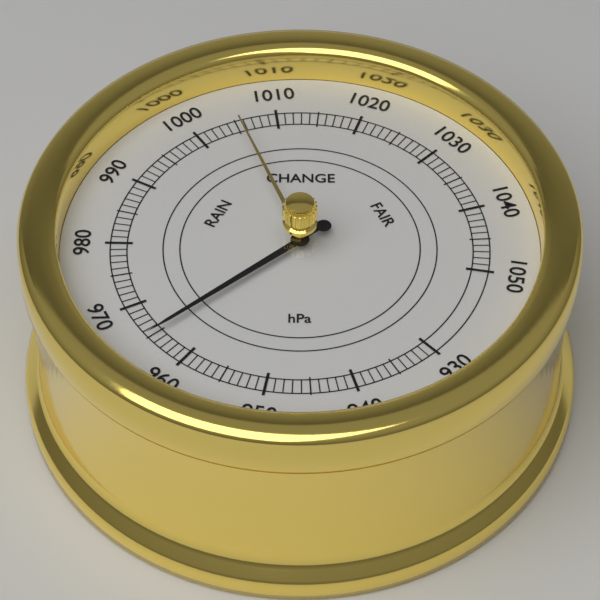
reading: 965 hPa
